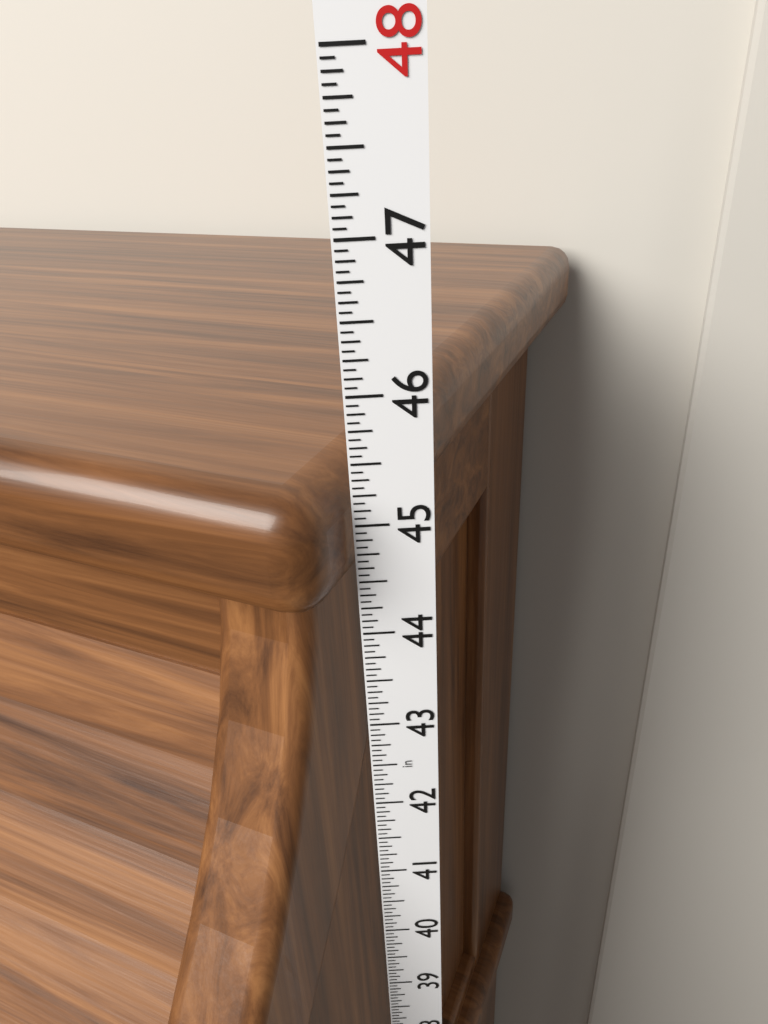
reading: 45.4375 in
